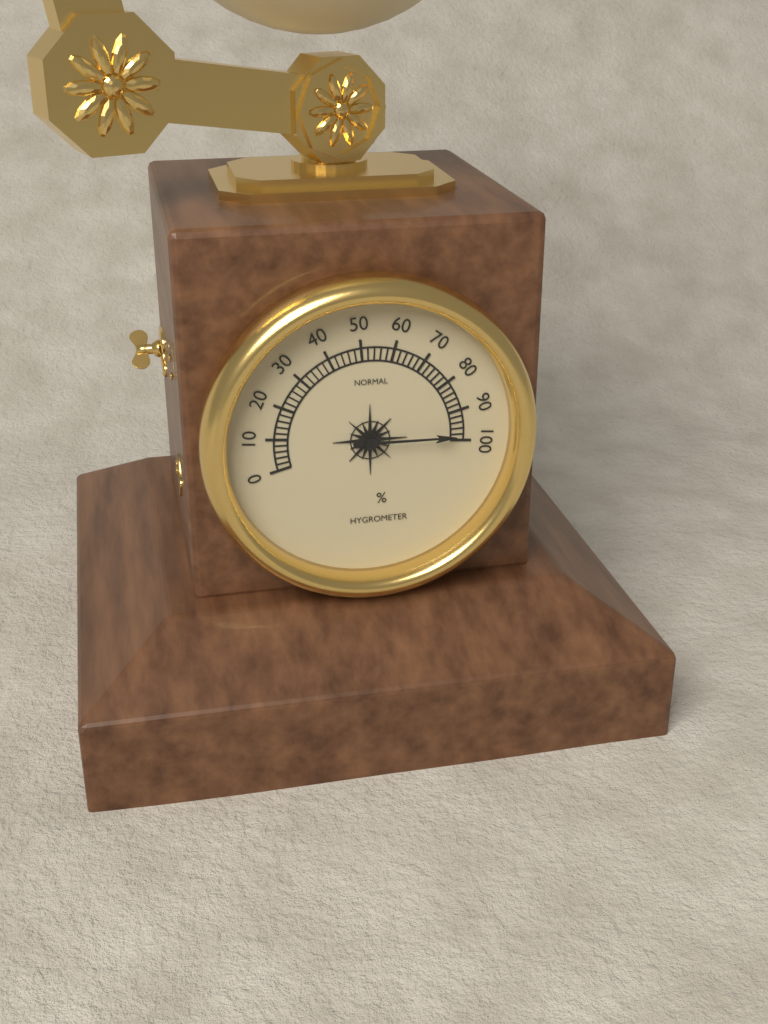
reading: 98 %
